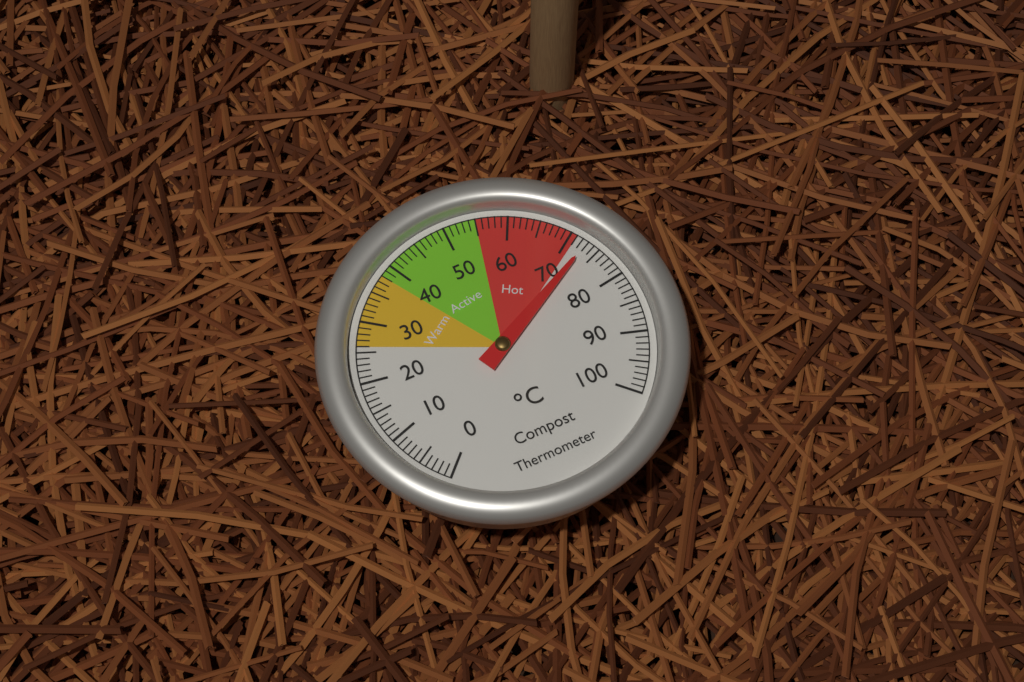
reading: 73 °C
